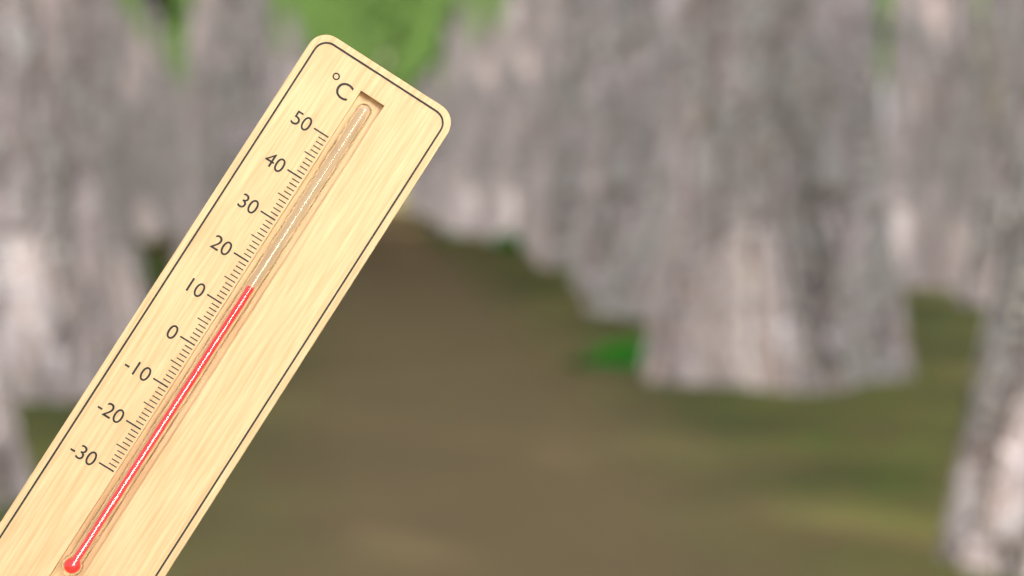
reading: 16 °C
